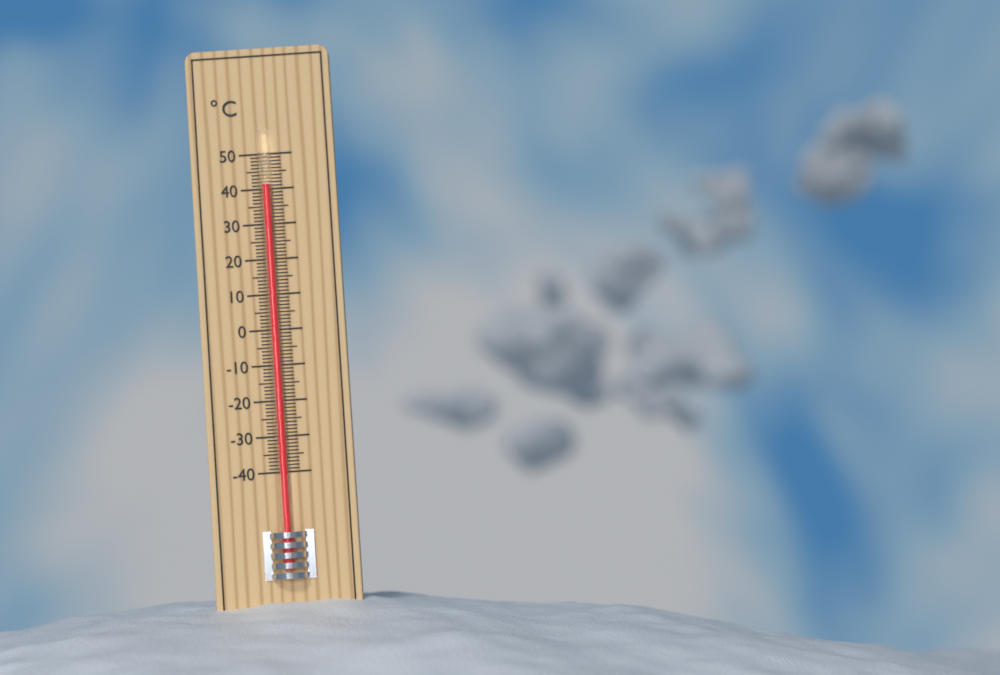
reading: 41 °C
